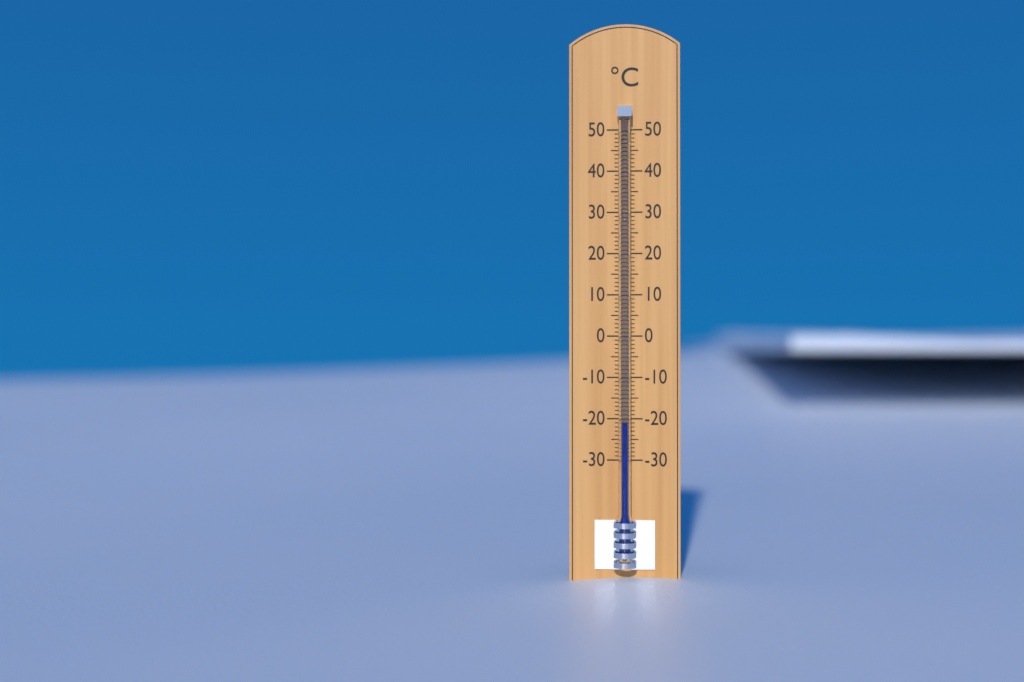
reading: -21 °C
